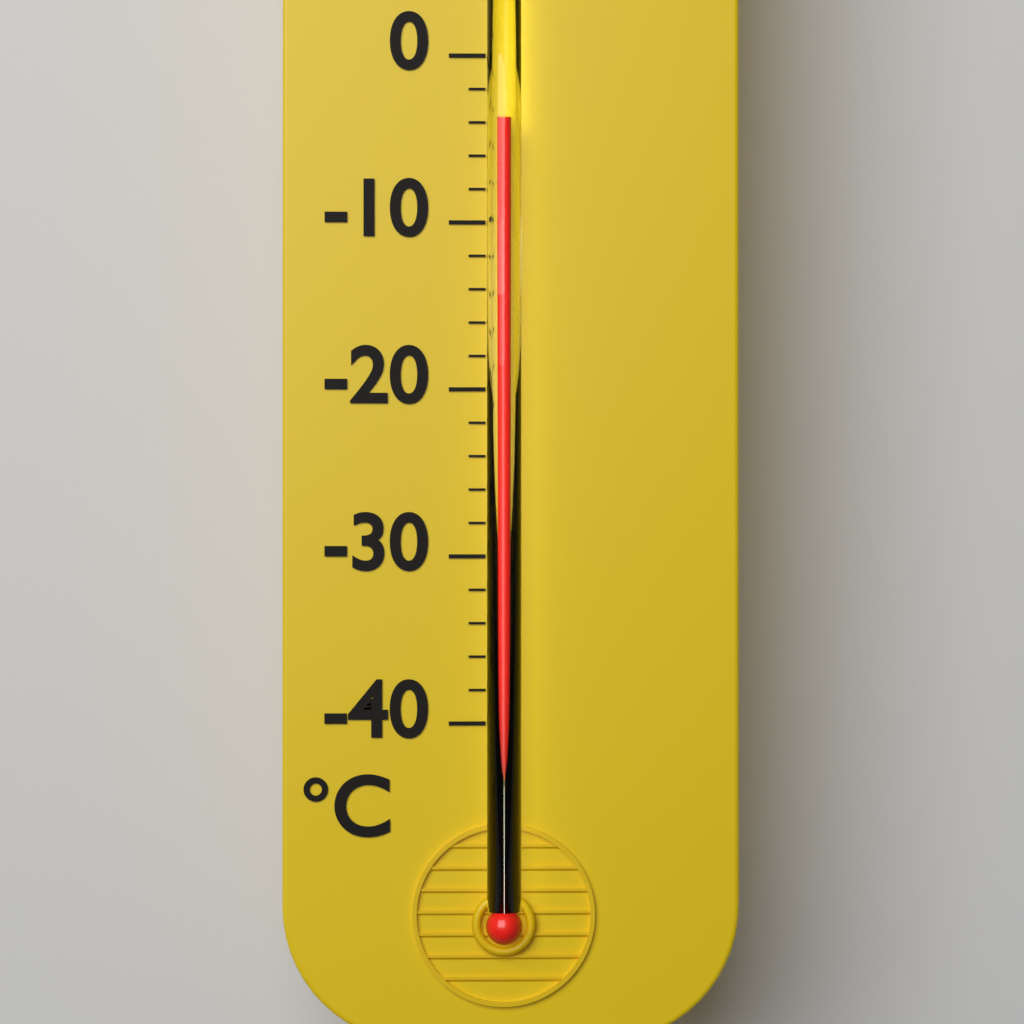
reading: -4 °C
